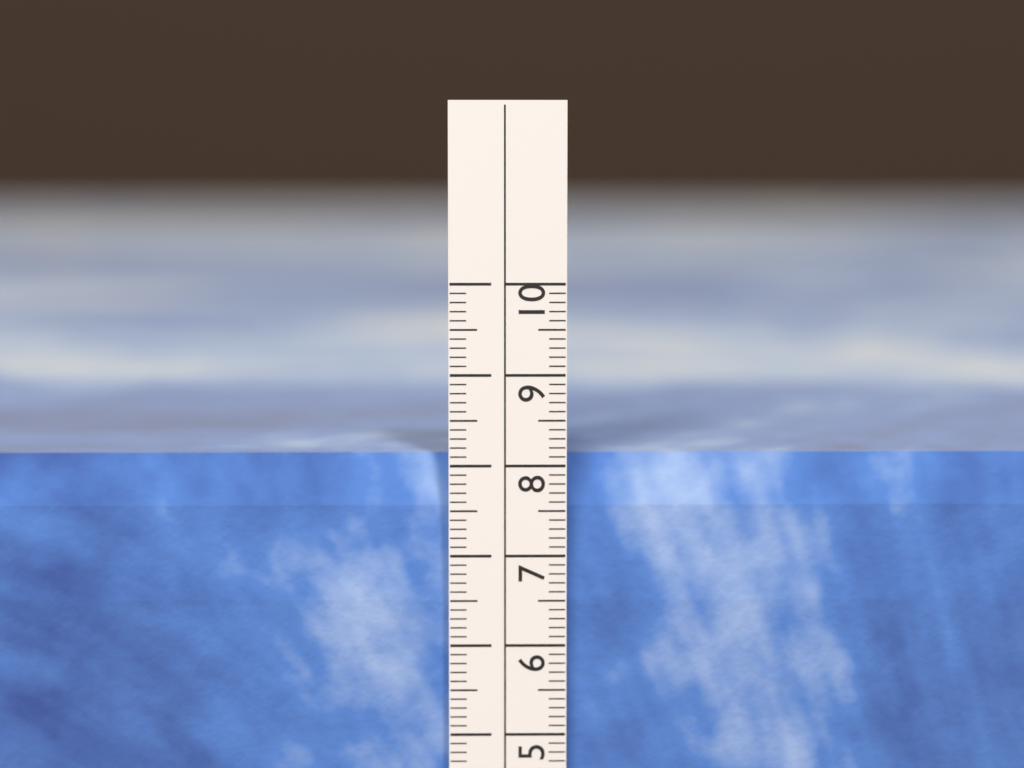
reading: 8.1 cm
